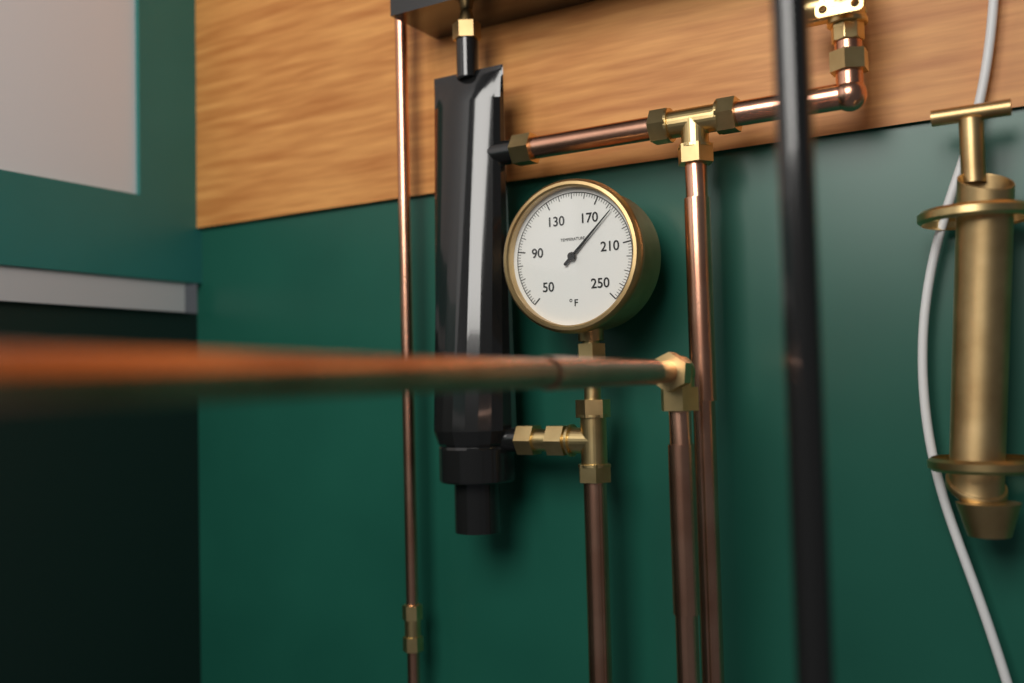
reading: 184 °F
